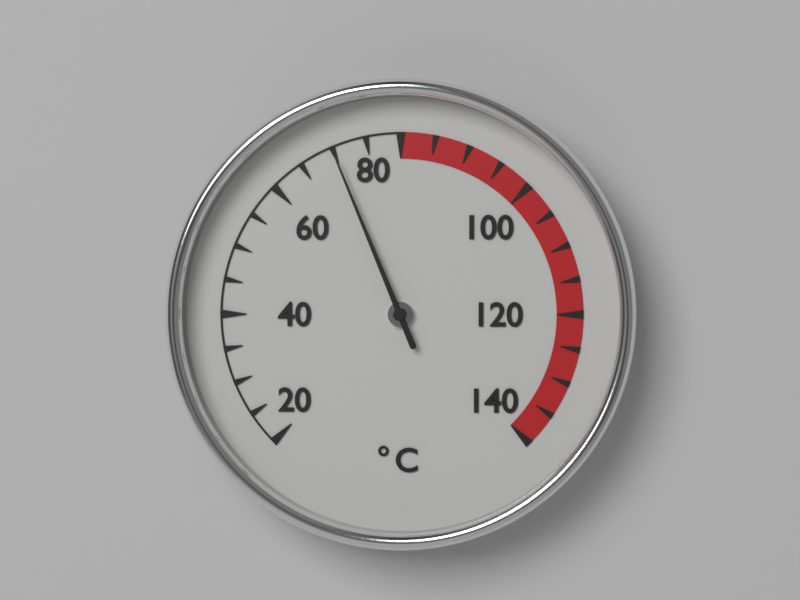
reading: 70 °C
